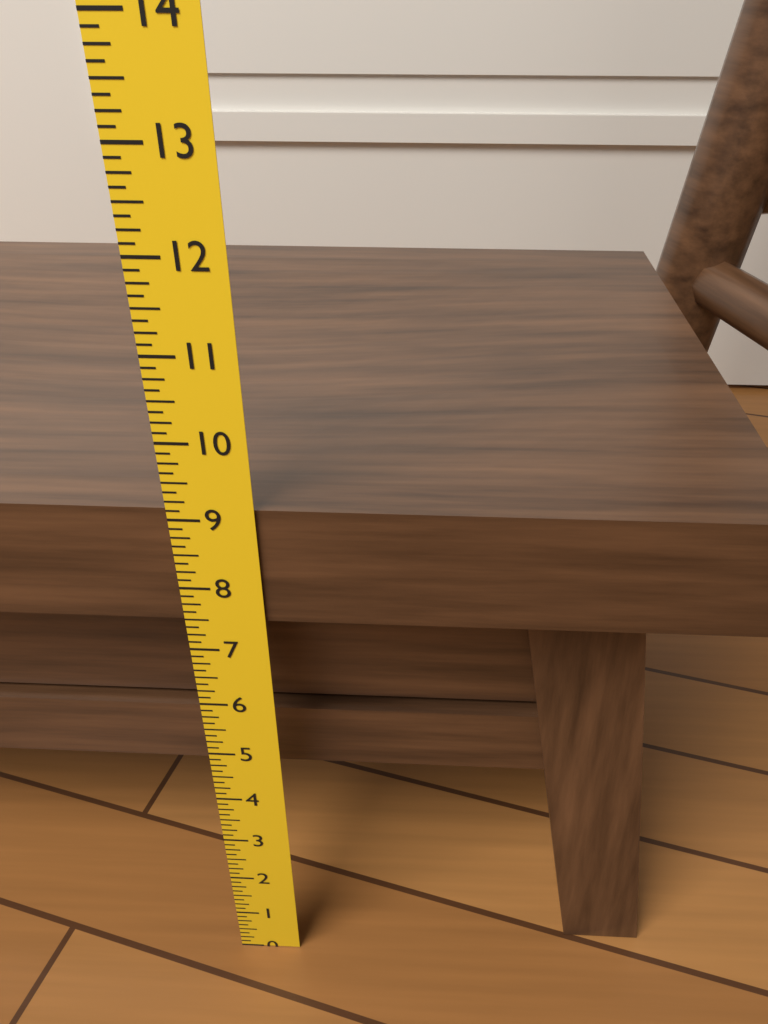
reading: 9.125 in
